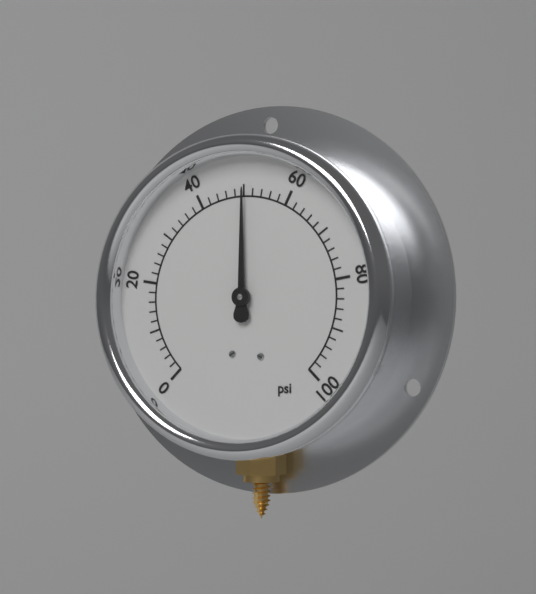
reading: 50 psi
